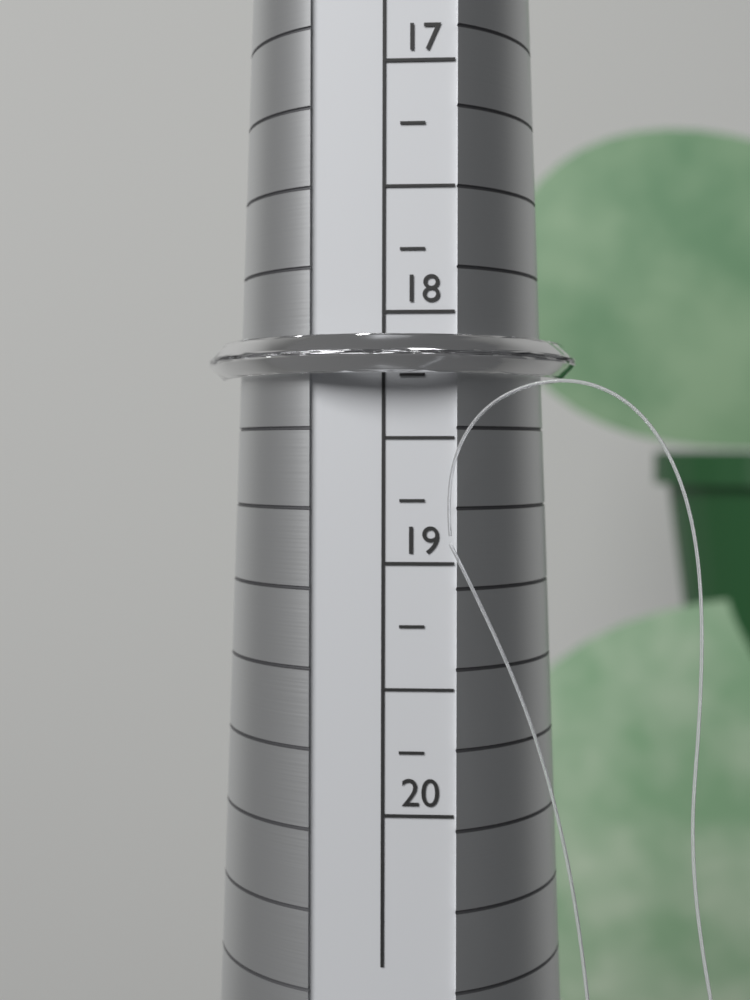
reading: 18.25 (no unit)
